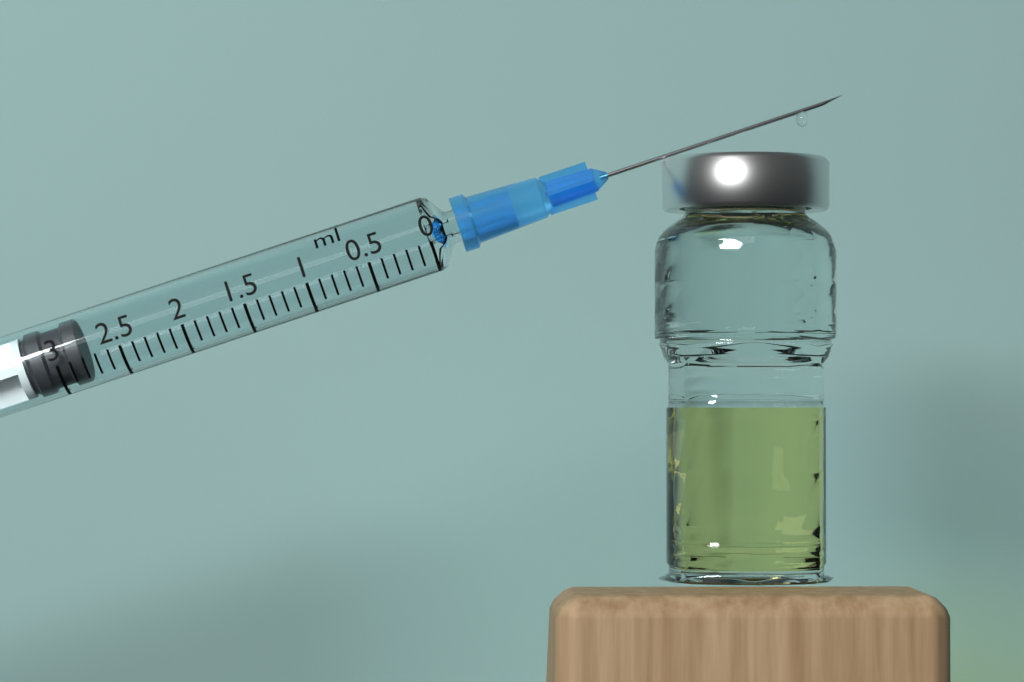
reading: 2.8 ml
